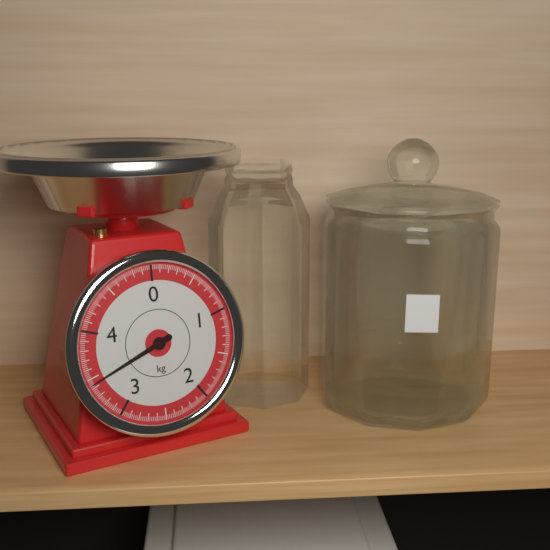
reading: 3.44 kg
